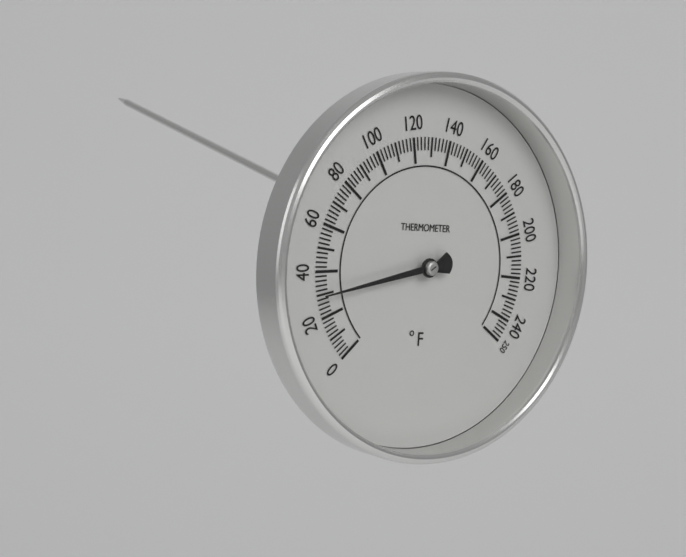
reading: 30 °F
